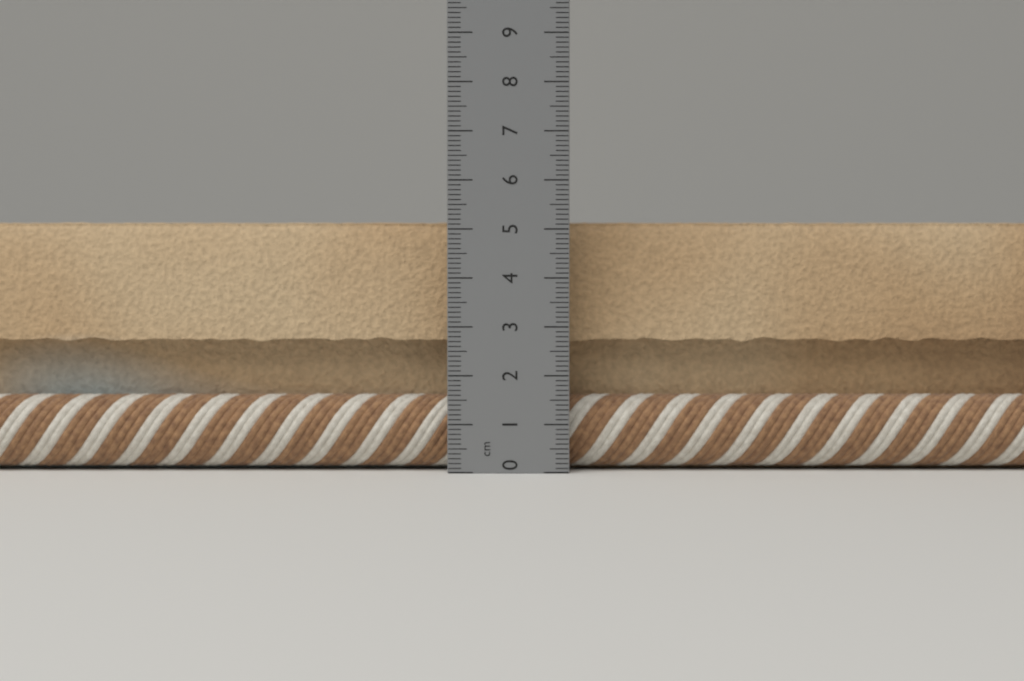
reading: 5.2 cm
